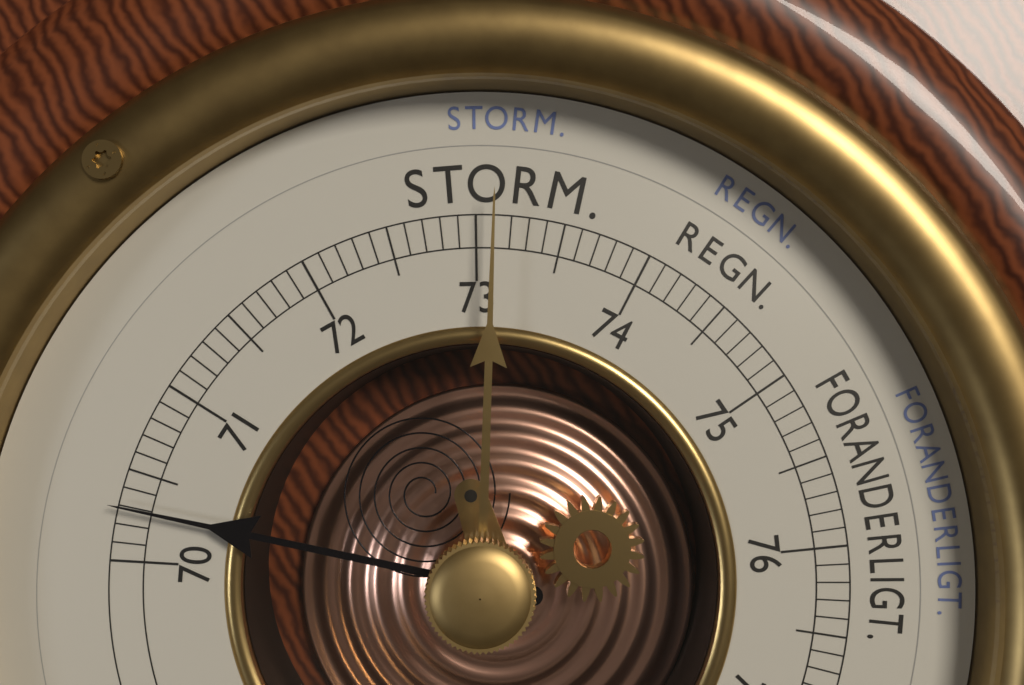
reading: 70.3 cm
